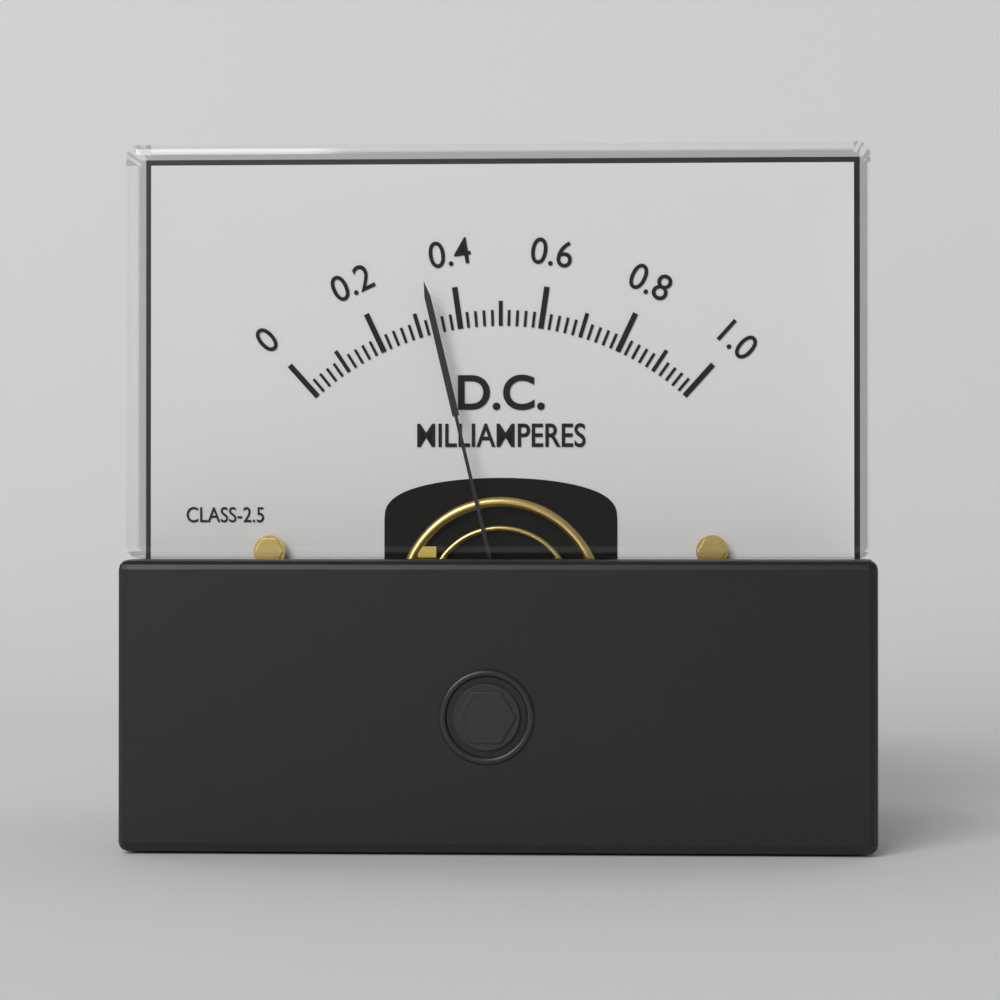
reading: 0.34 mA
